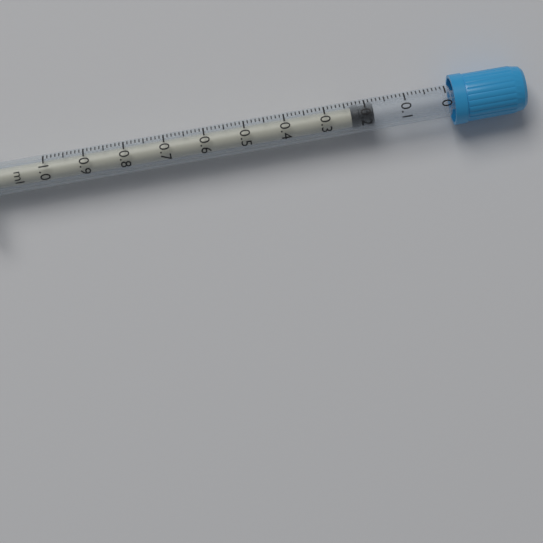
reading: 0.18 ml
